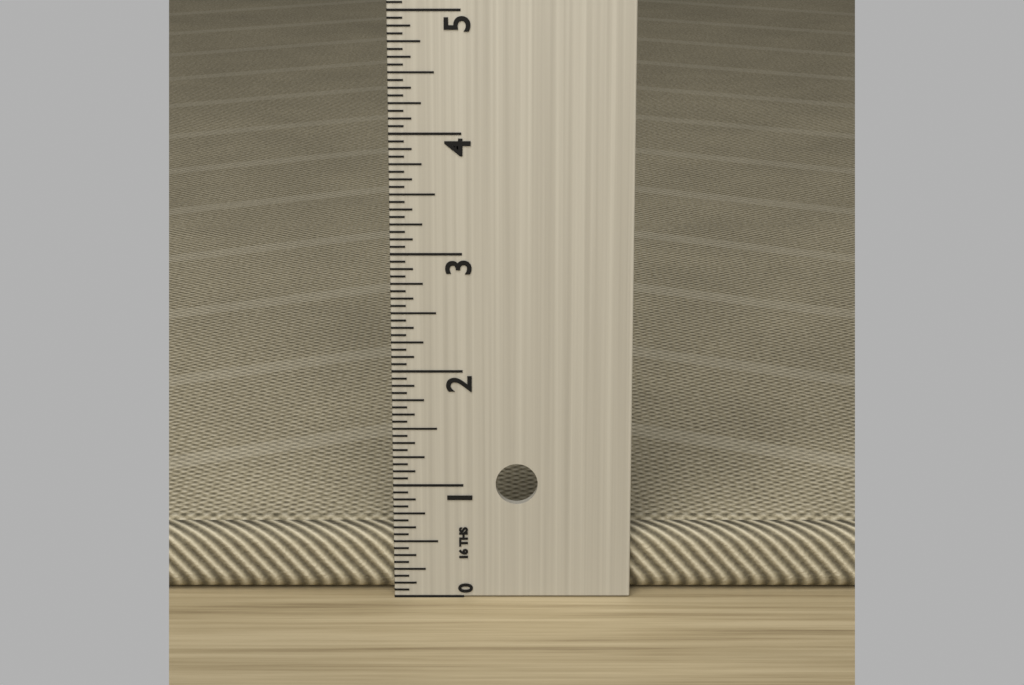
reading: 0.5625 in
